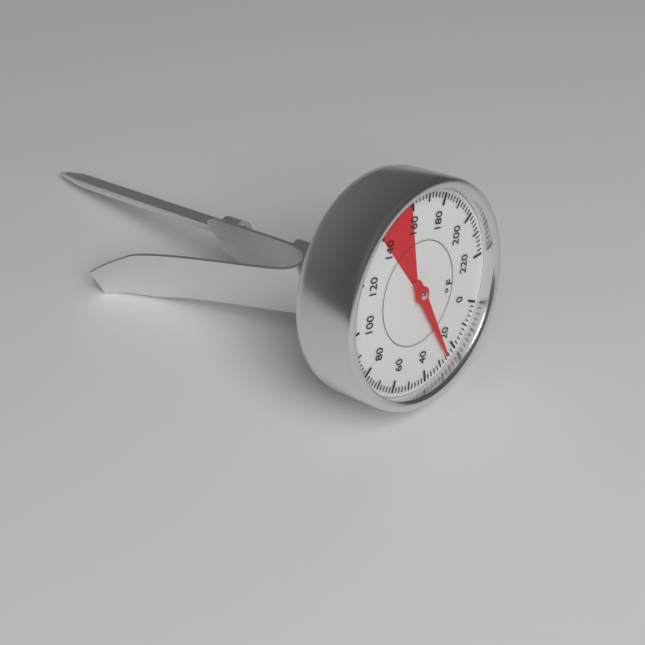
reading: 26 °F
